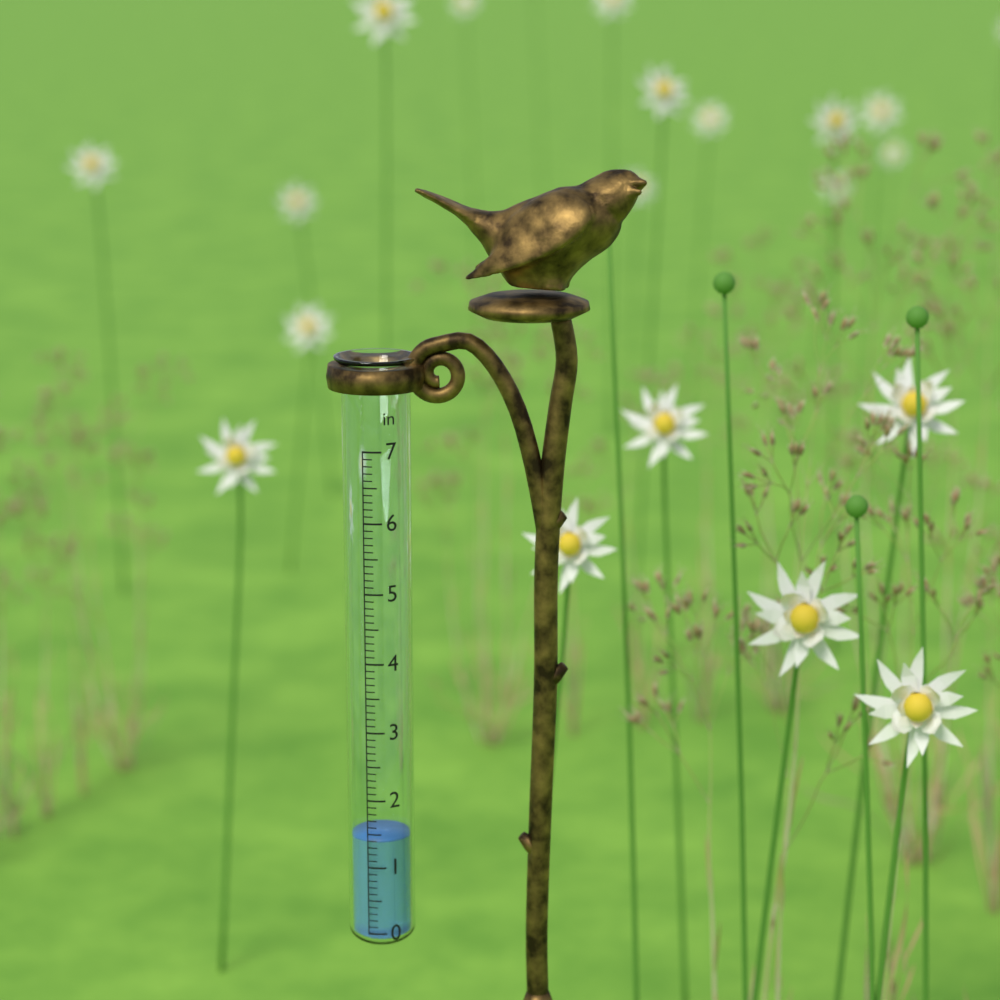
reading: 1.4 in
